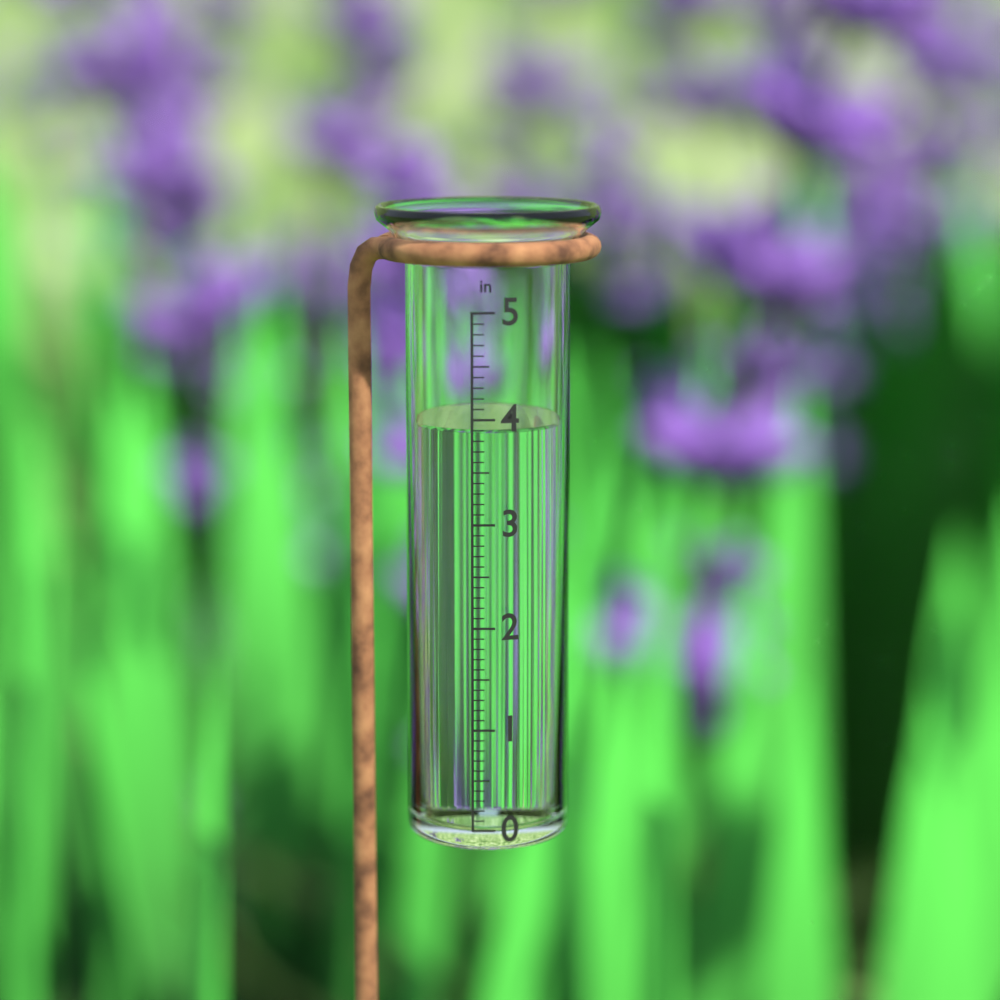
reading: 3.9 in
